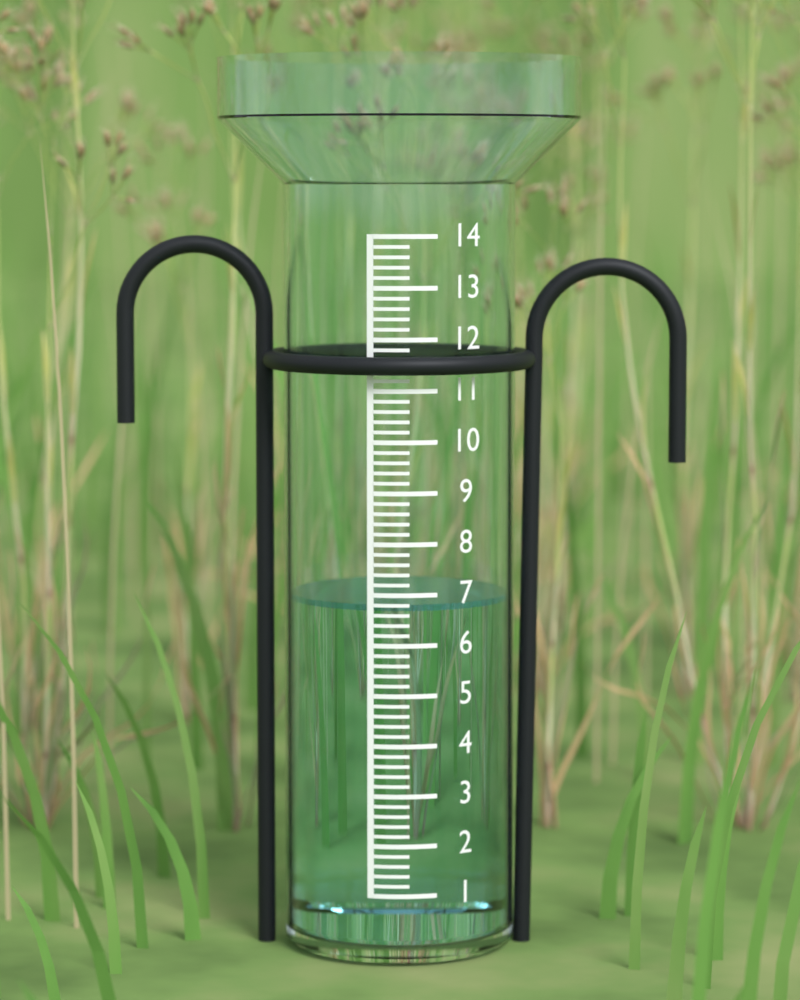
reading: 6.8 (no unit)
